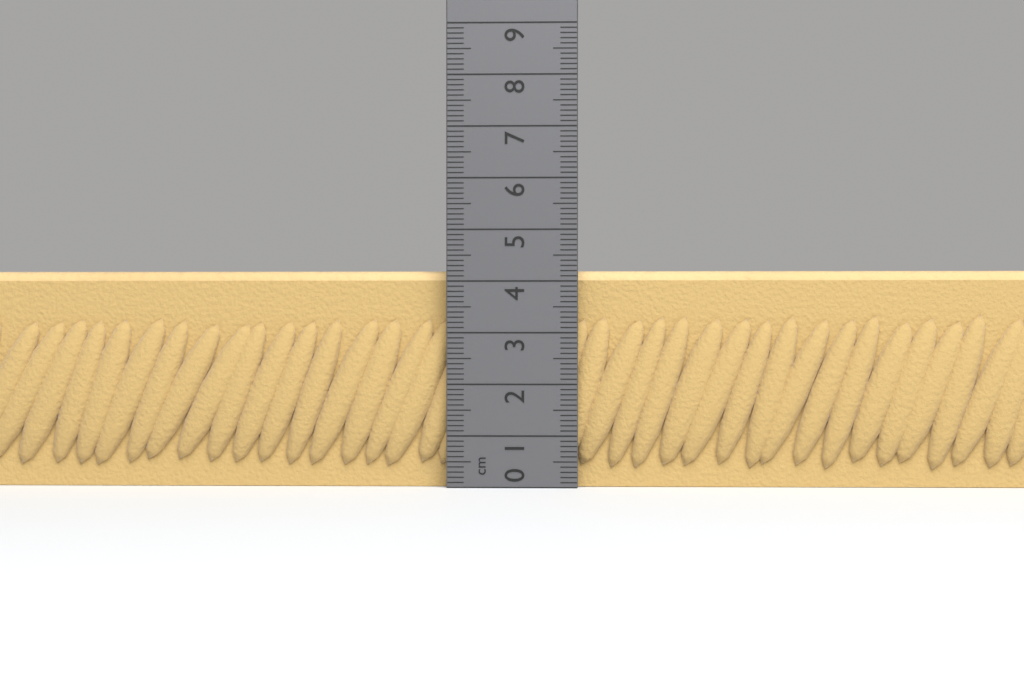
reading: 4.2 cm
